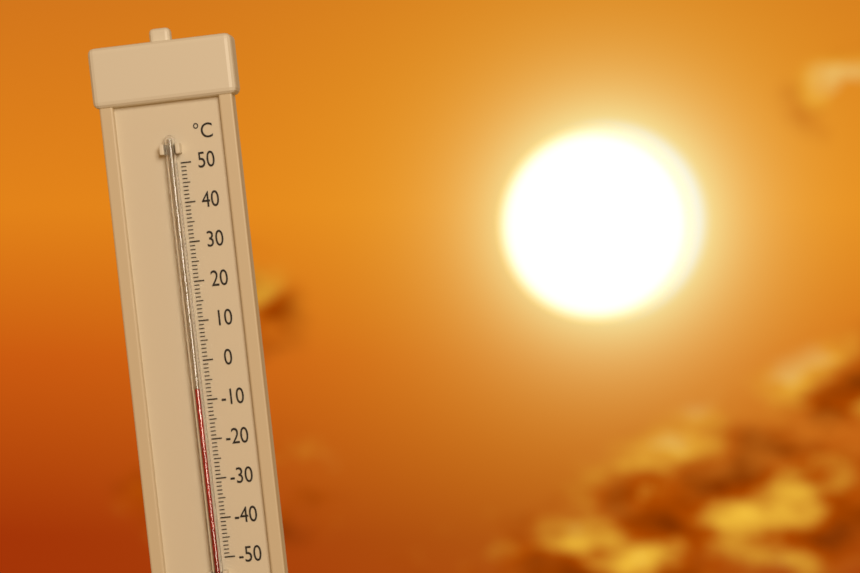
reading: -7 °C
